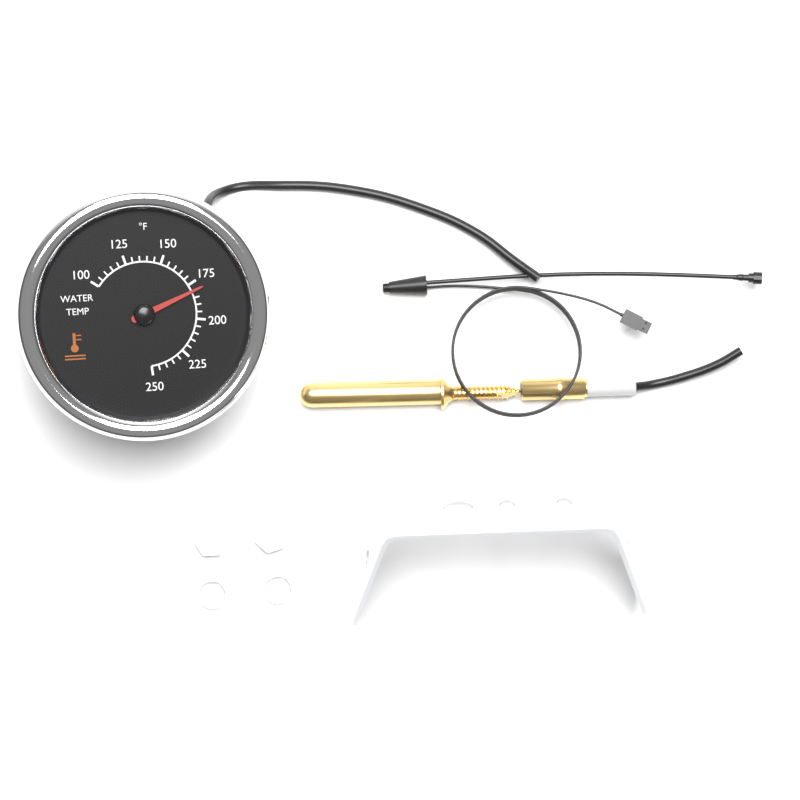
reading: 180 °F
